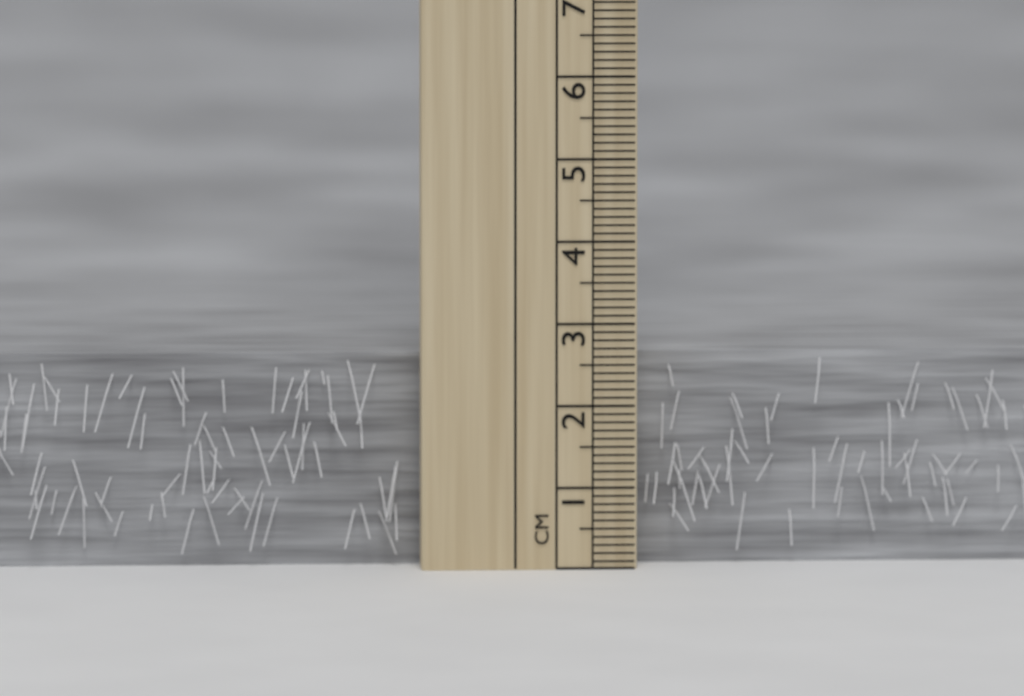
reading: 2.6 cm
